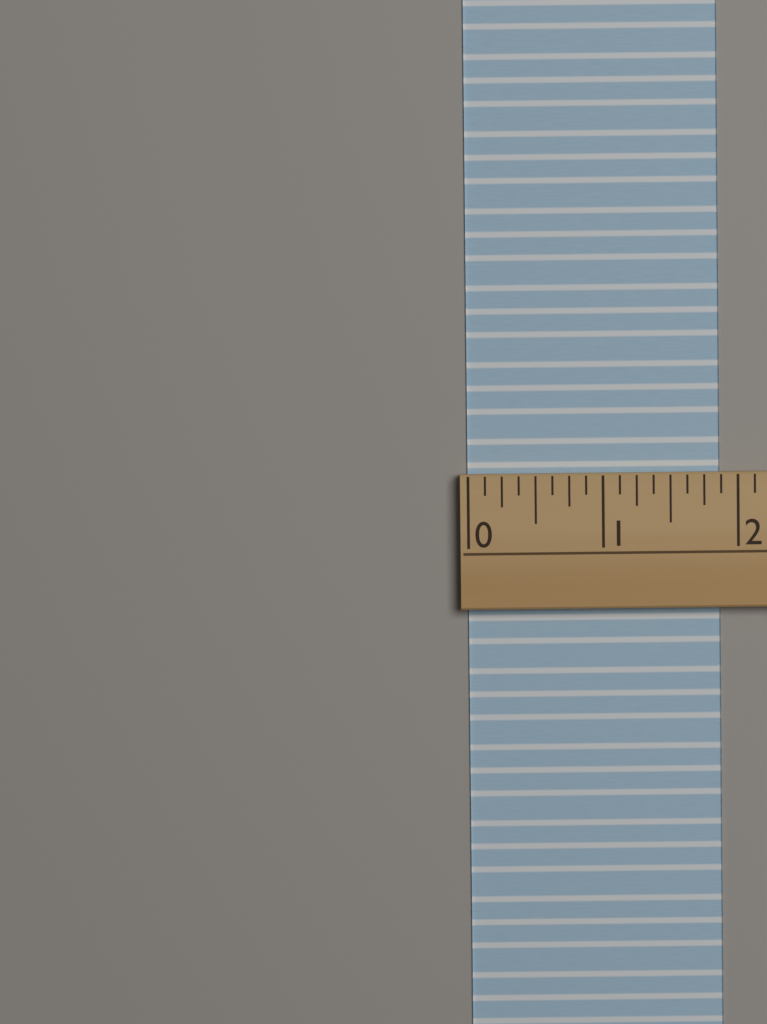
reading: 1.875 (no unit)
